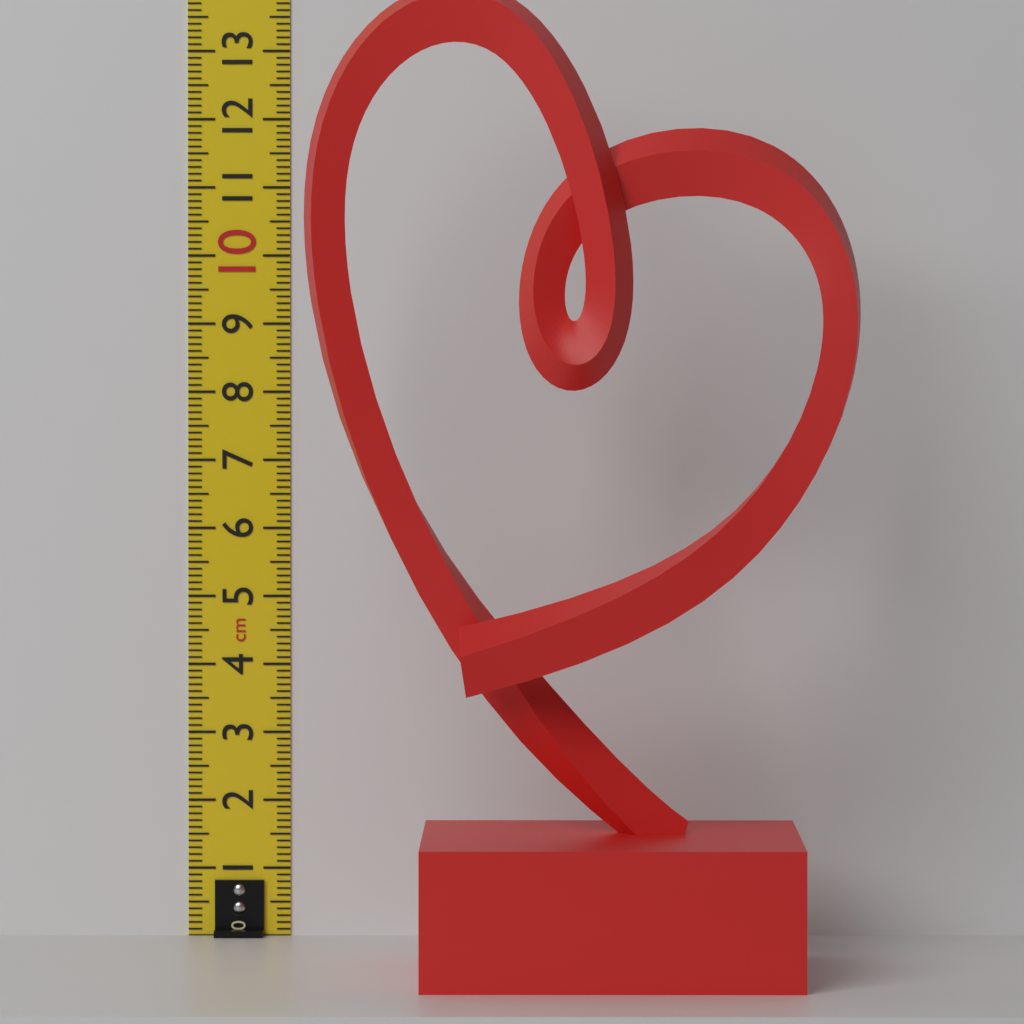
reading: 13.7 cm
